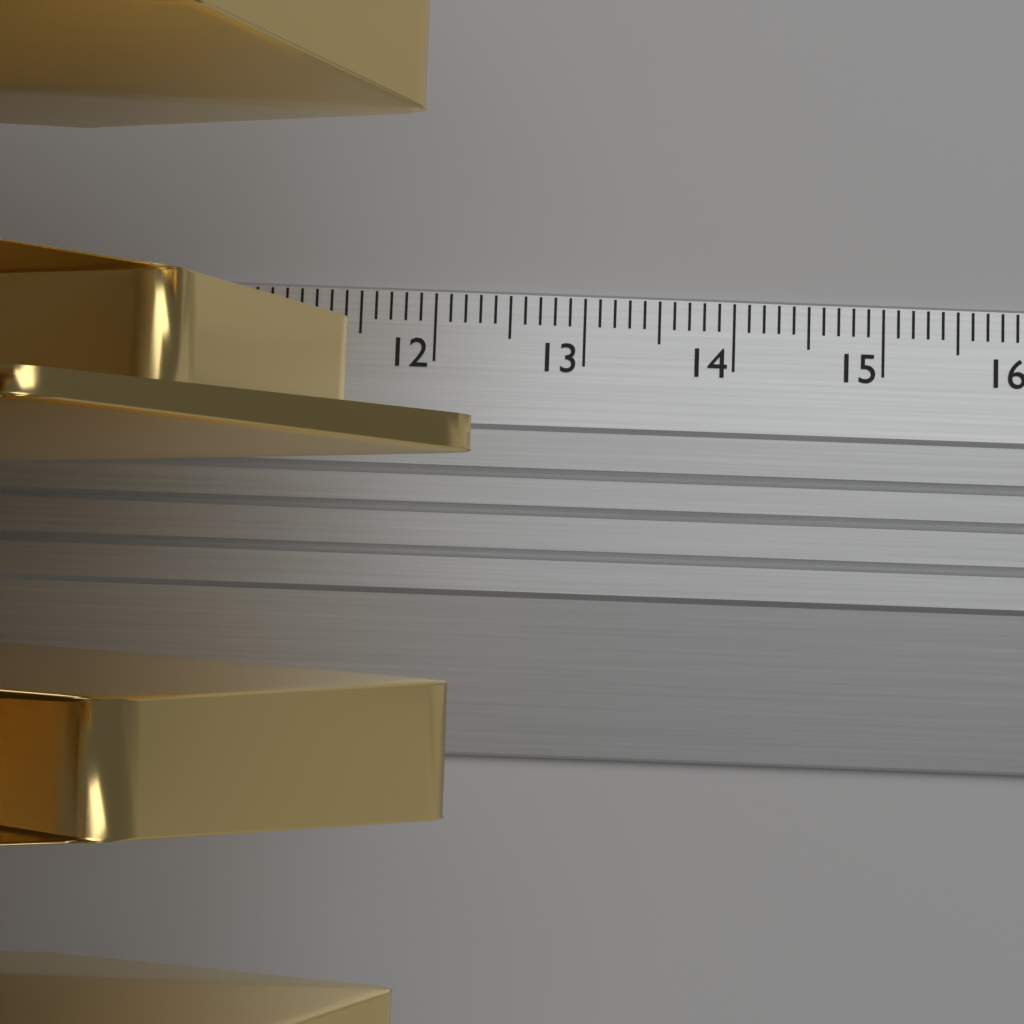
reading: 12.4 cm
